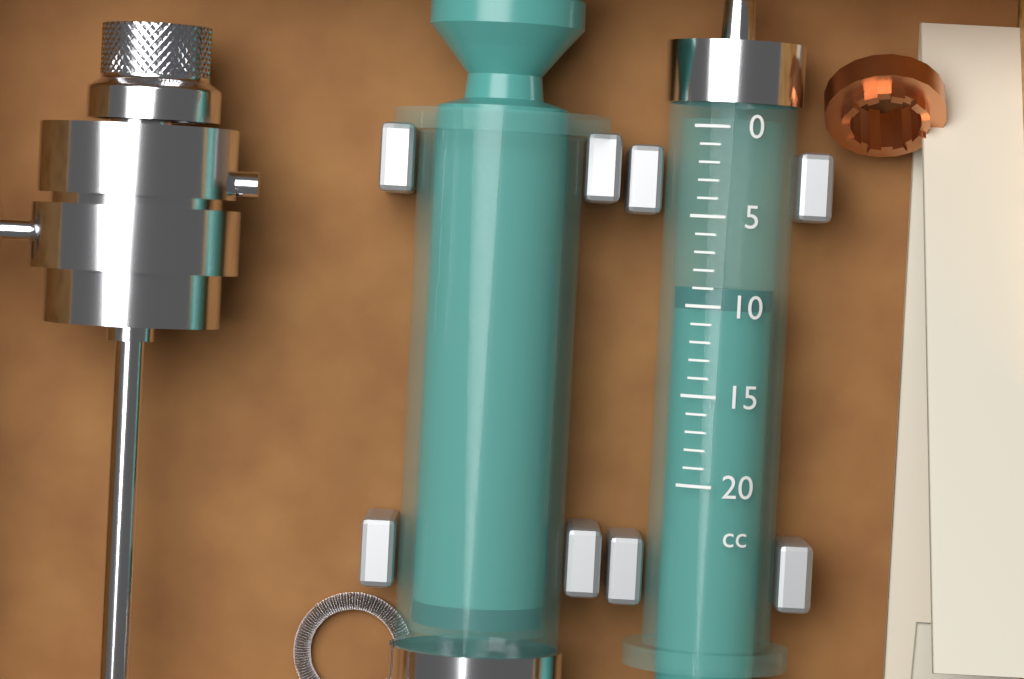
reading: 9 cc
